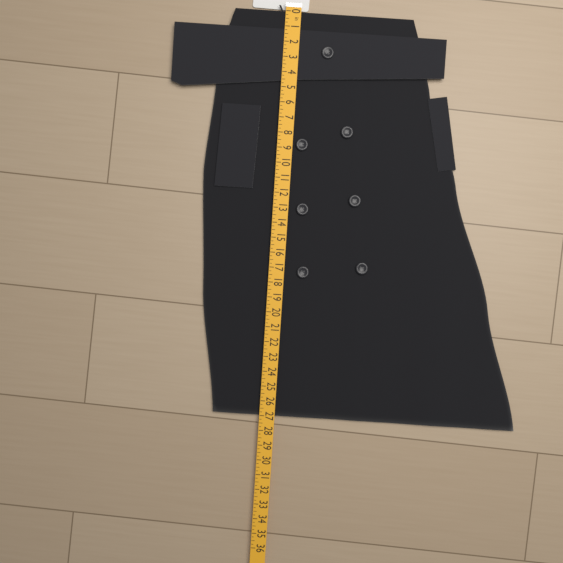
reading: 27.00 in
